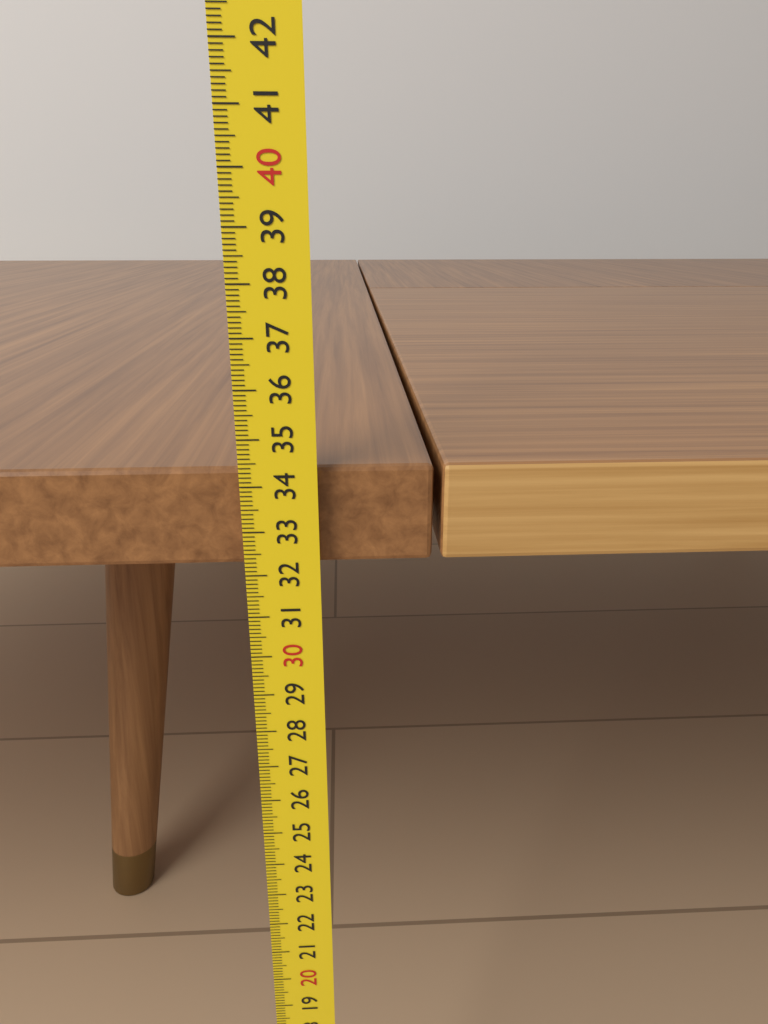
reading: 34.3 cm
